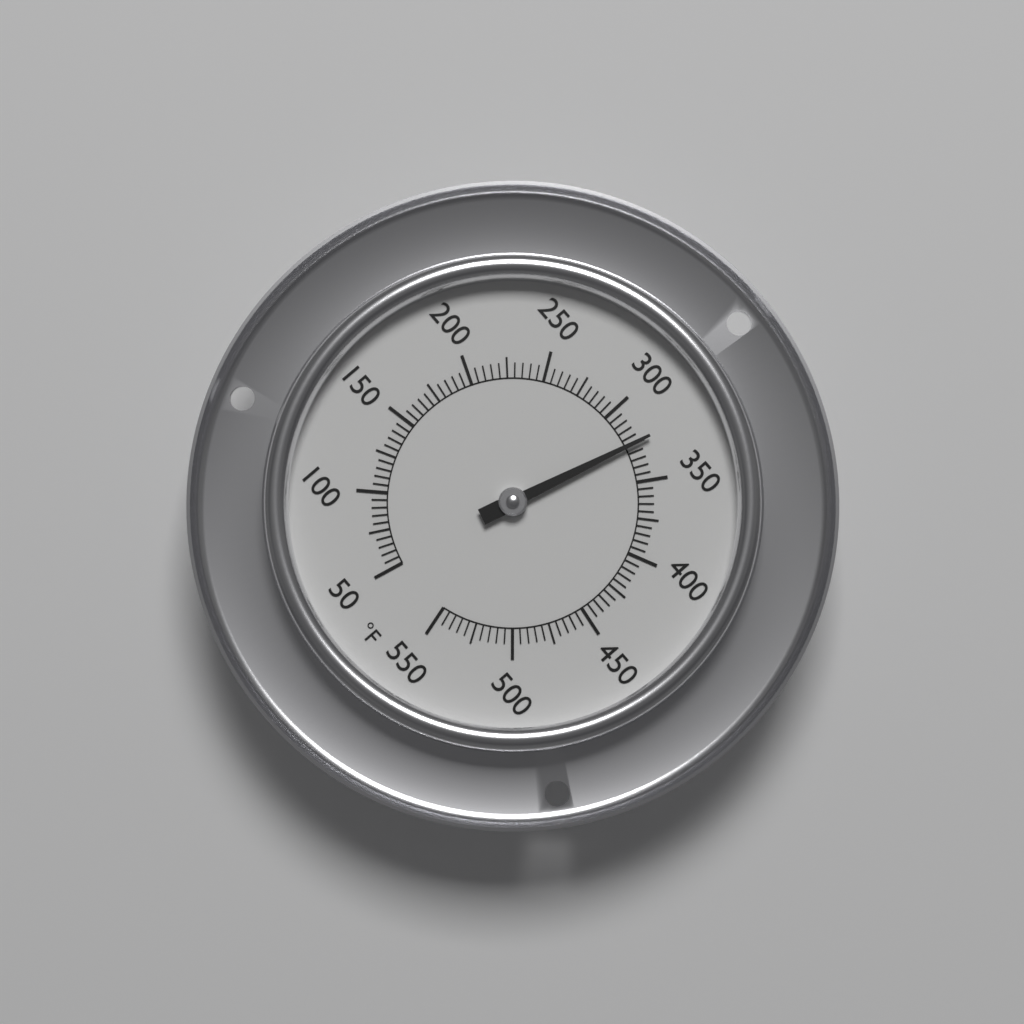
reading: 325 °F
